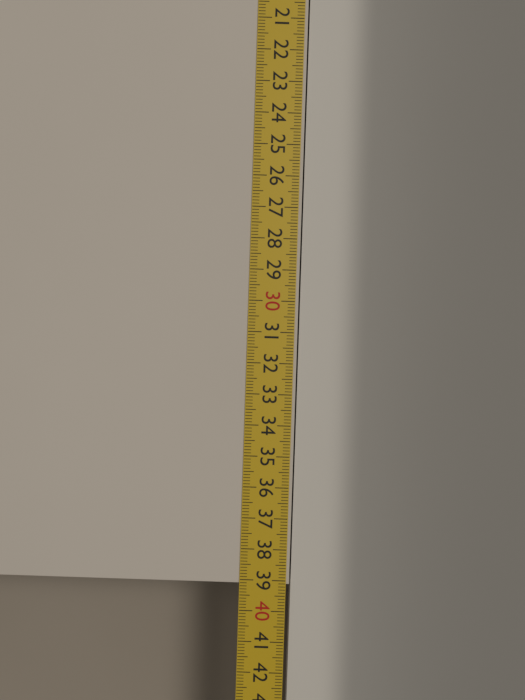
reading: 39.1 cm
